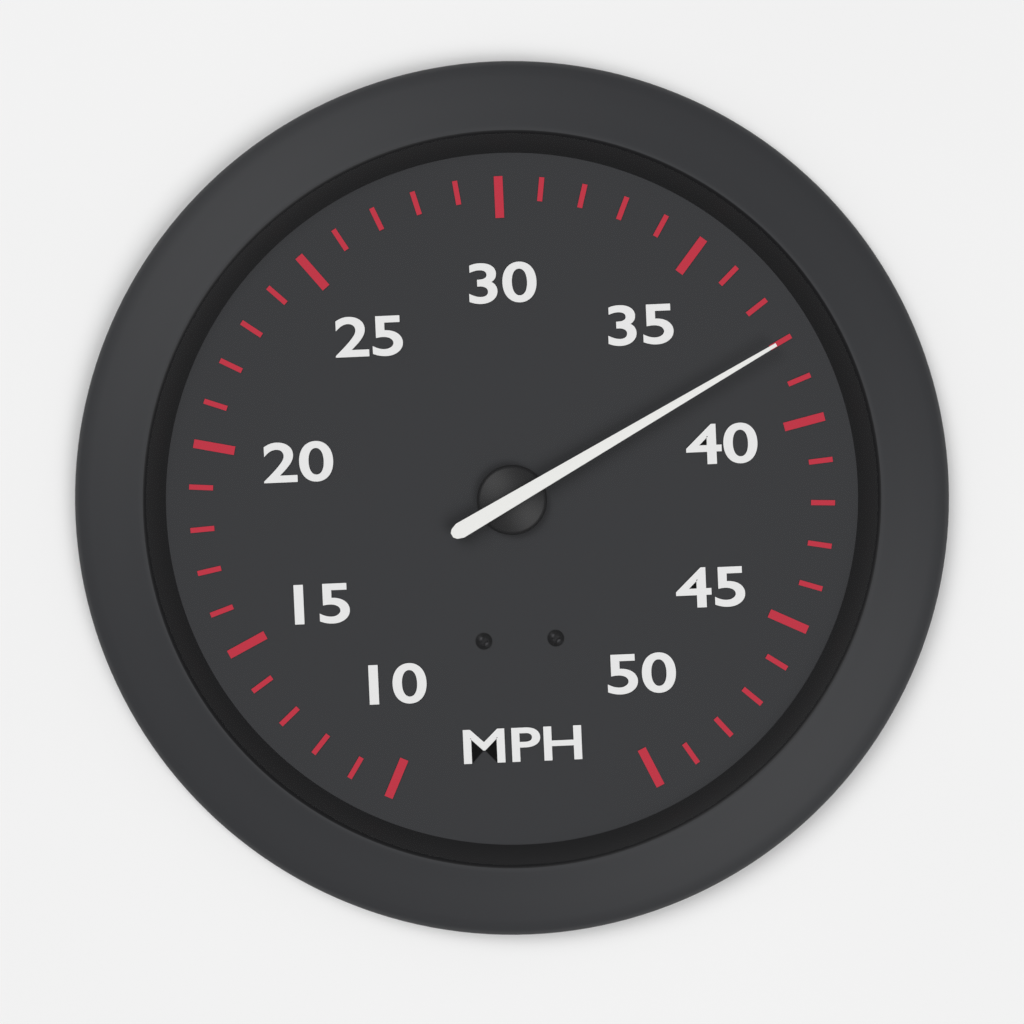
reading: 38 MPH
